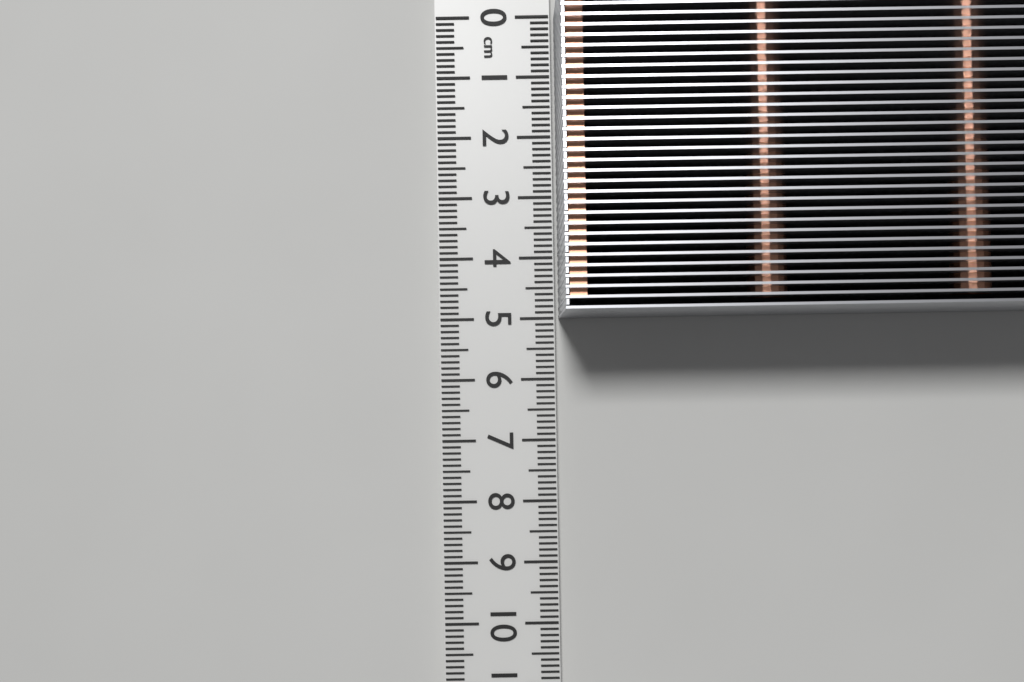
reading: 5.0 cm
